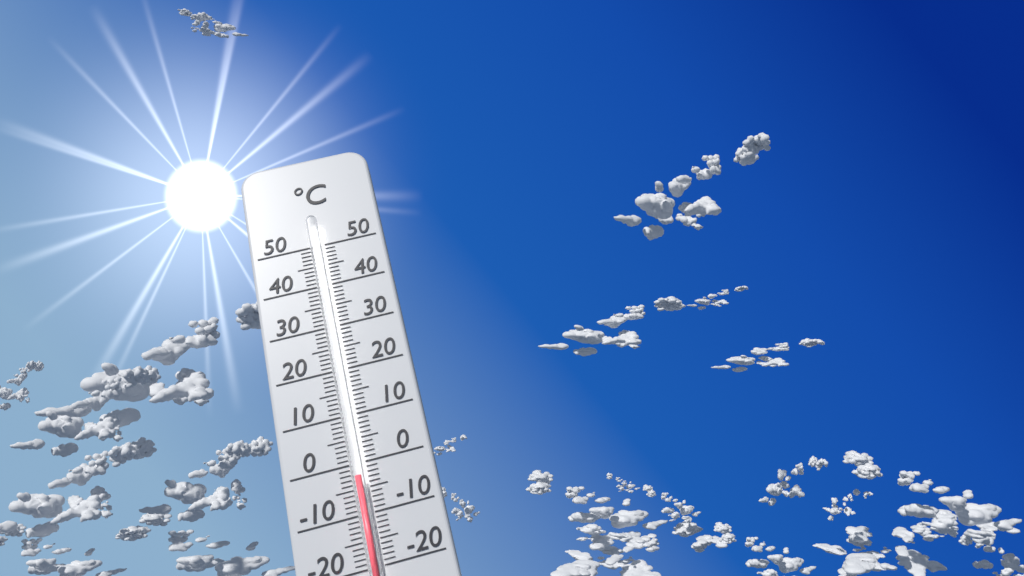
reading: -3 °C
